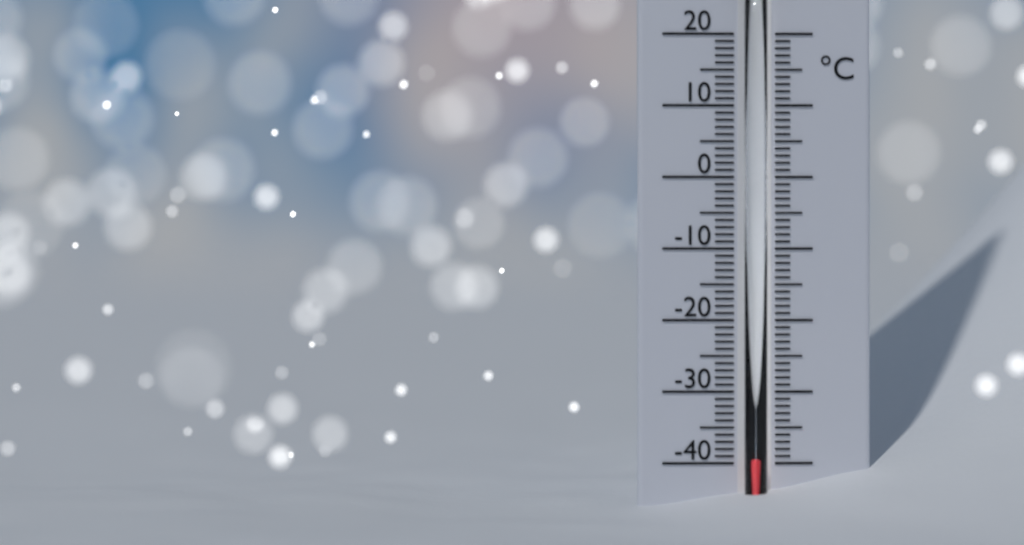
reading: -39 °C
